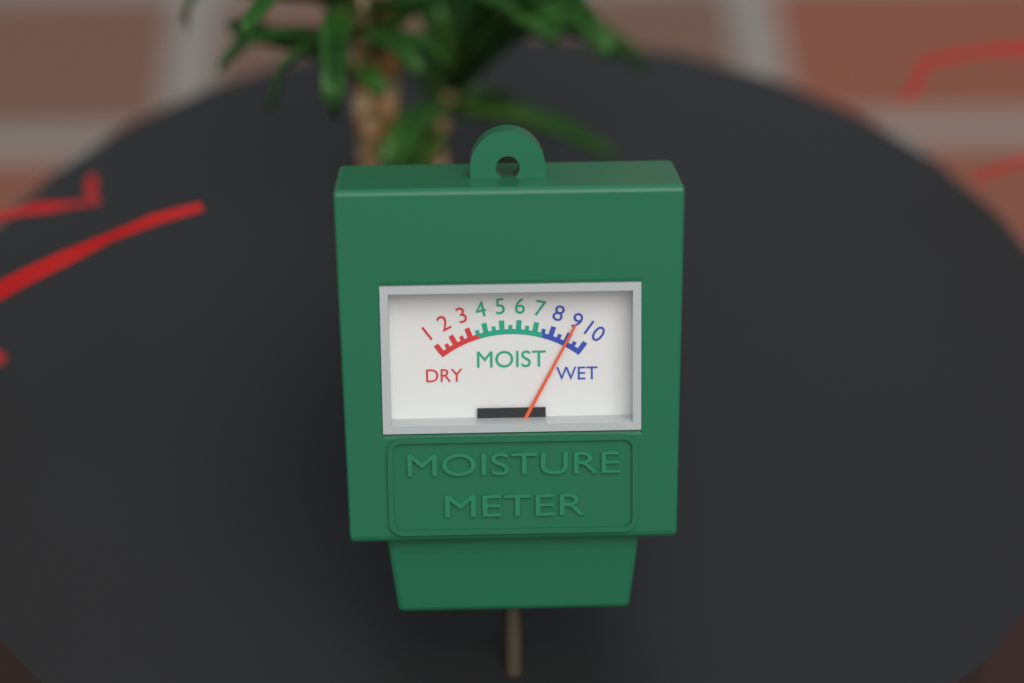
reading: 9.0 (no unit)
